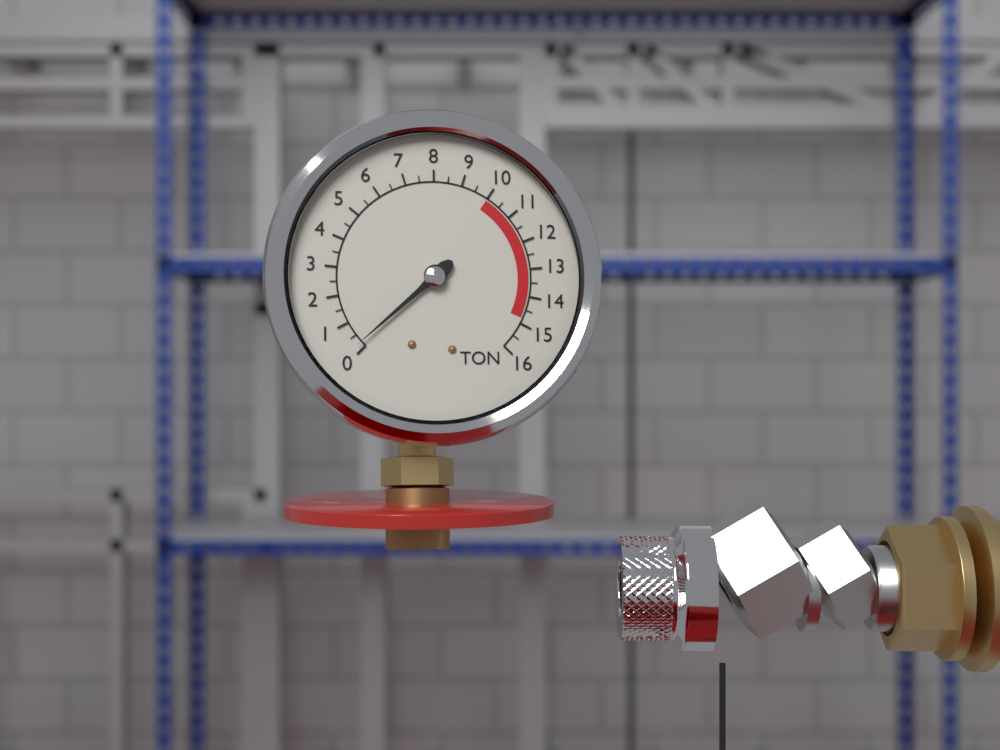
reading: 0.2 TON
